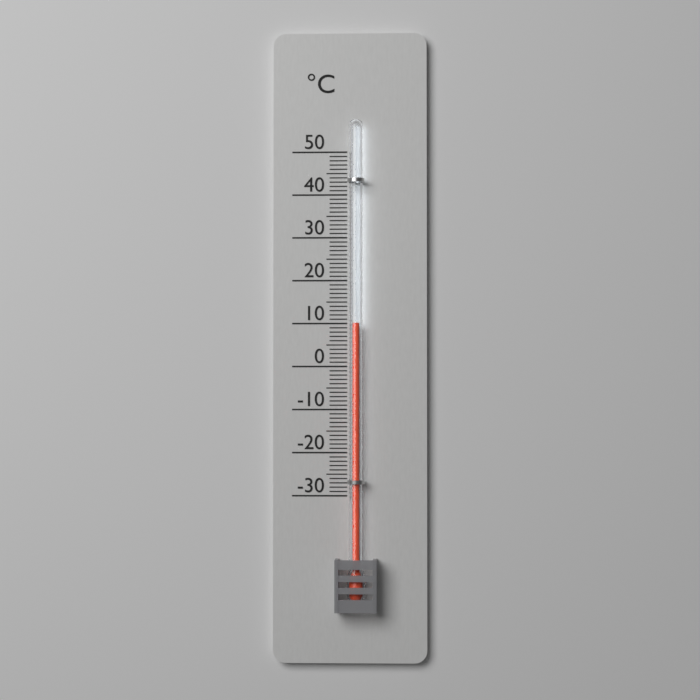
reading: 10 °C
